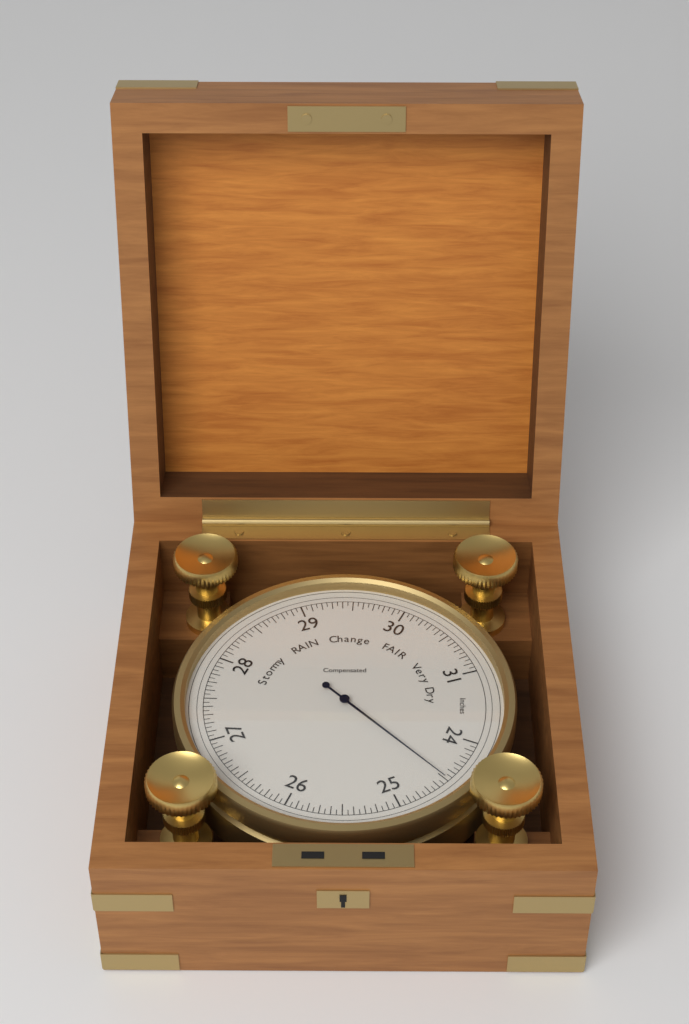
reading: 24.50 inHg
